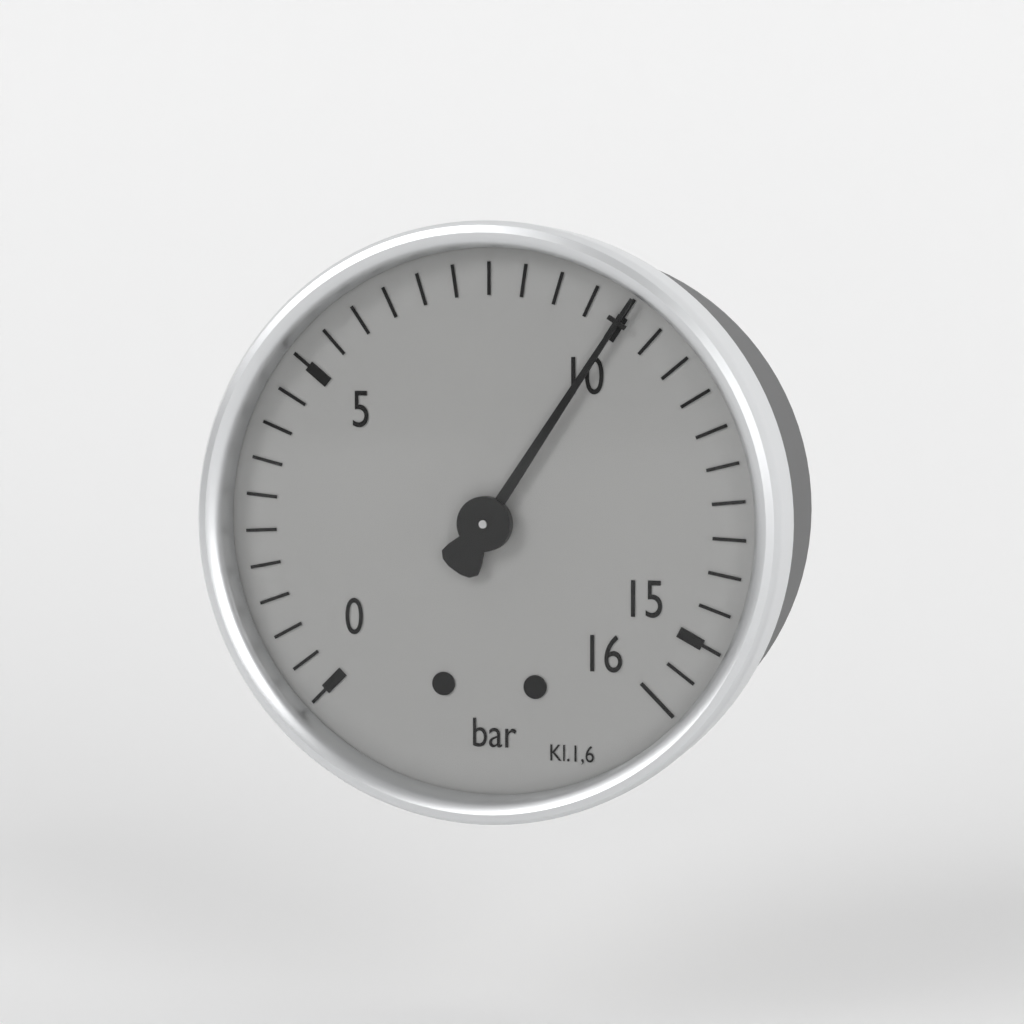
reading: 10.0 bar
